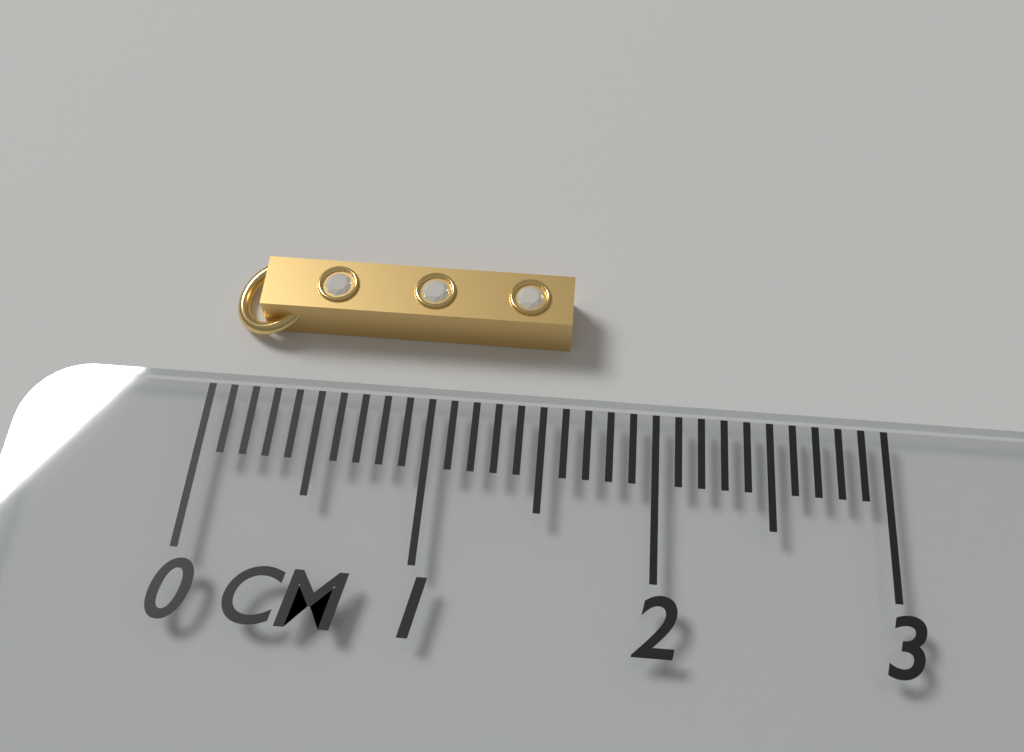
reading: 1.6 cm
